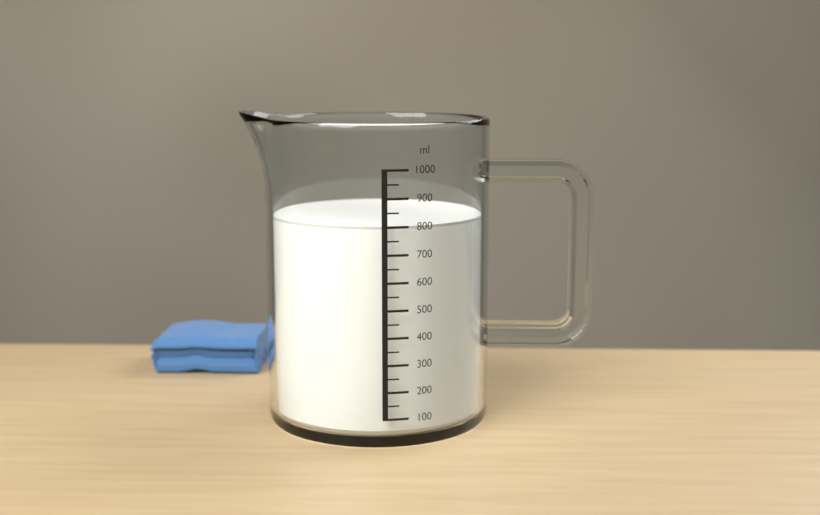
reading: 800 ml
